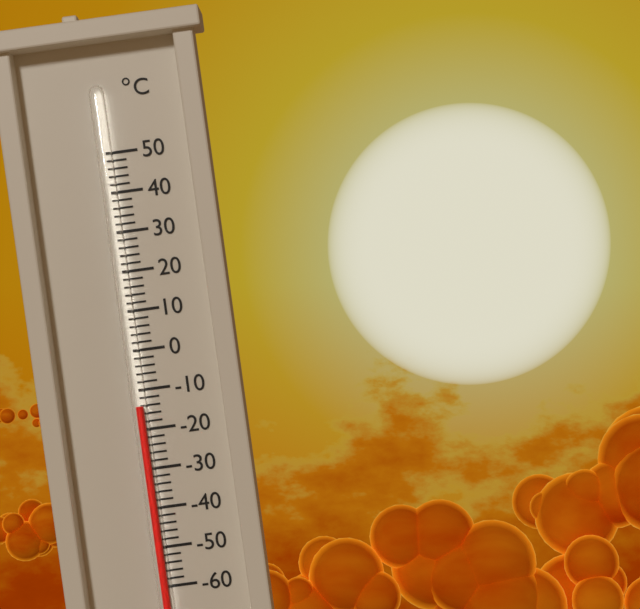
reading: -14 °C
